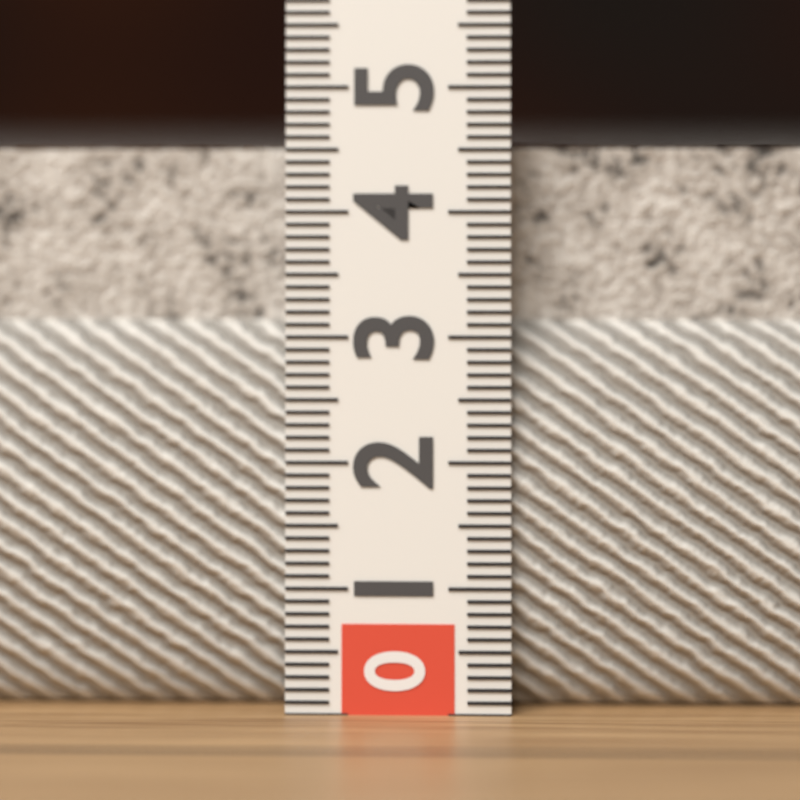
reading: 4.6 (no unit)
